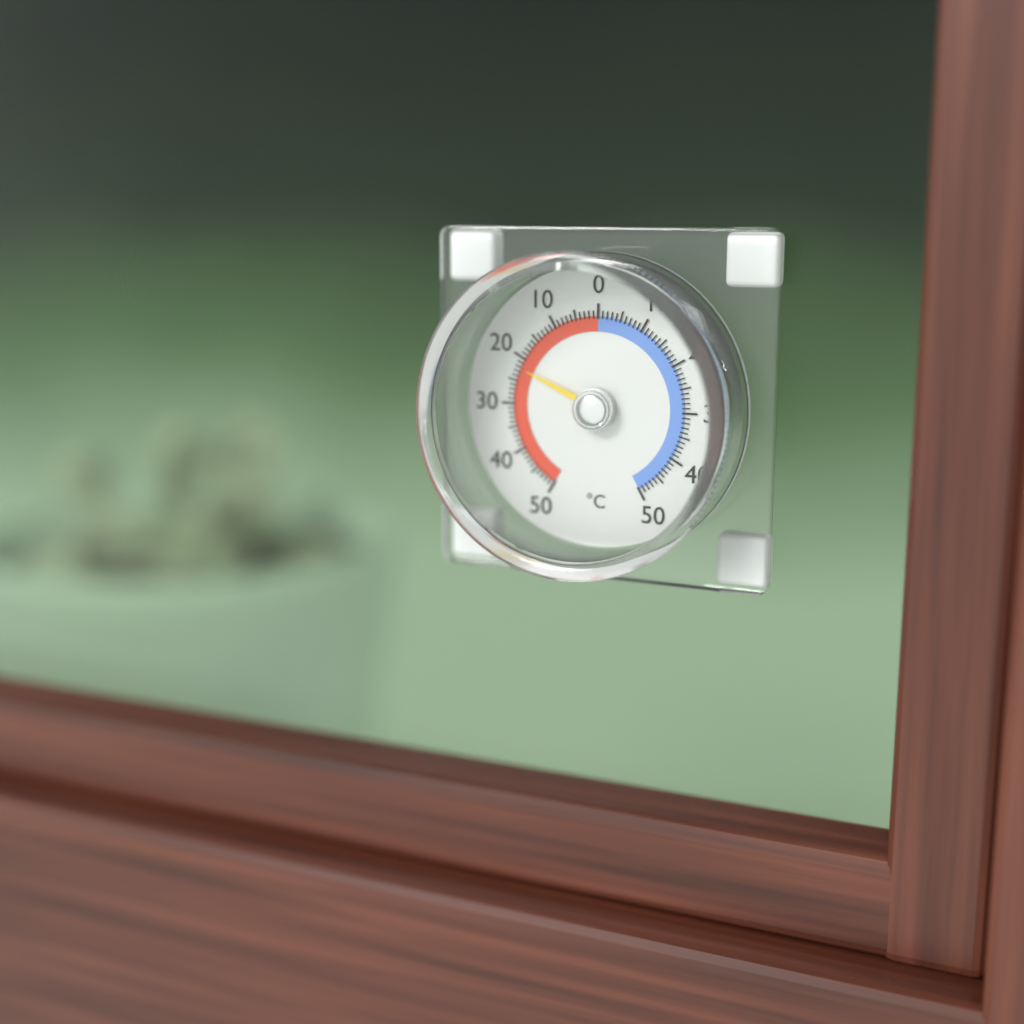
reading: 22 °C
